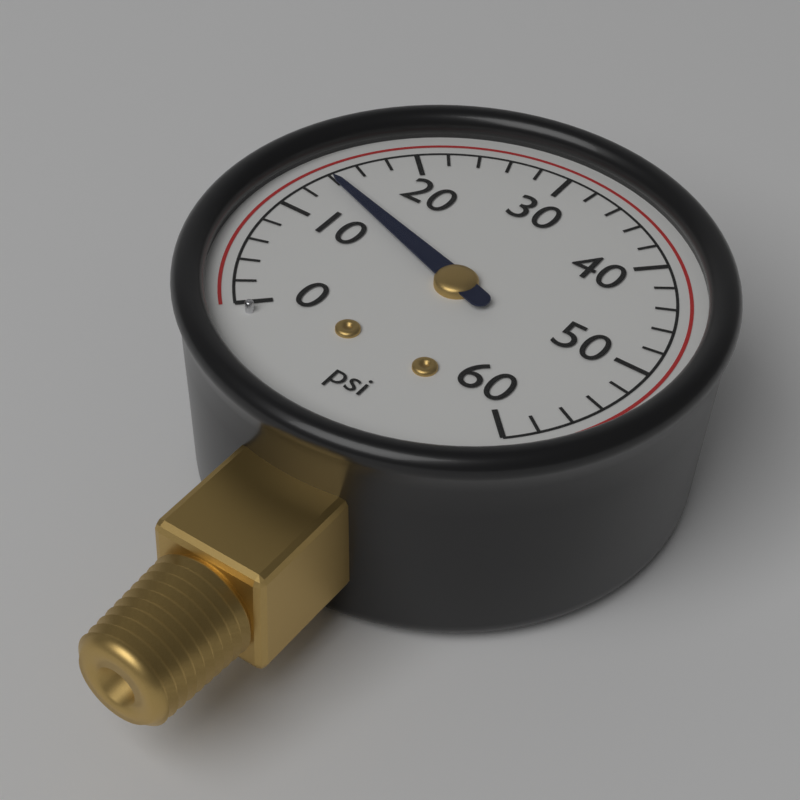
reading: 14 psi
